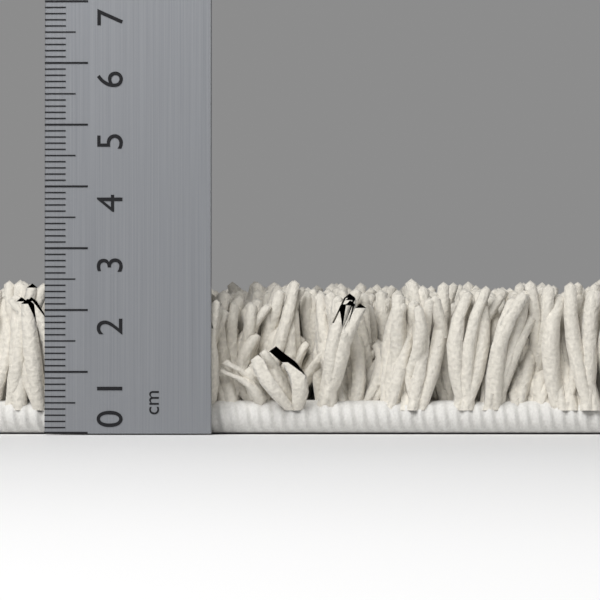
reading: 2.6 cm
